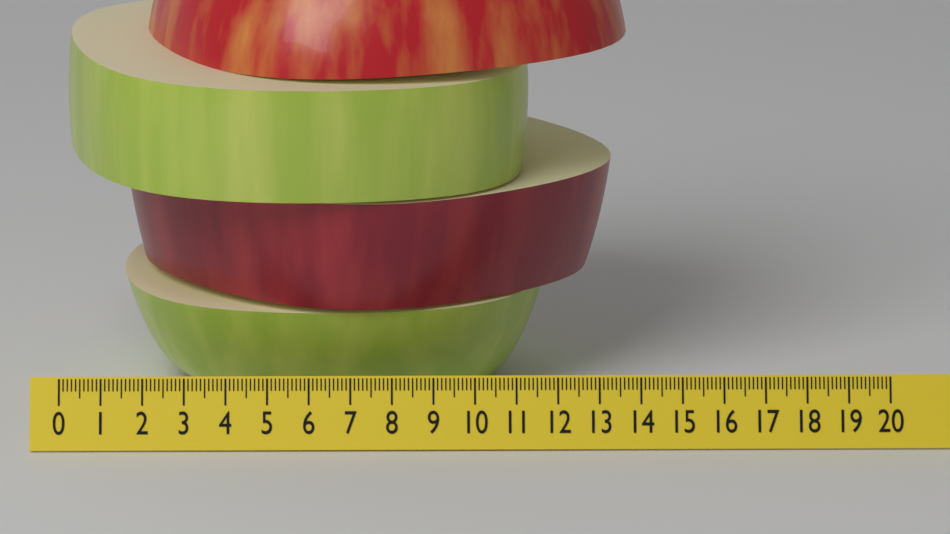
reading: 13.8 (no unit)
